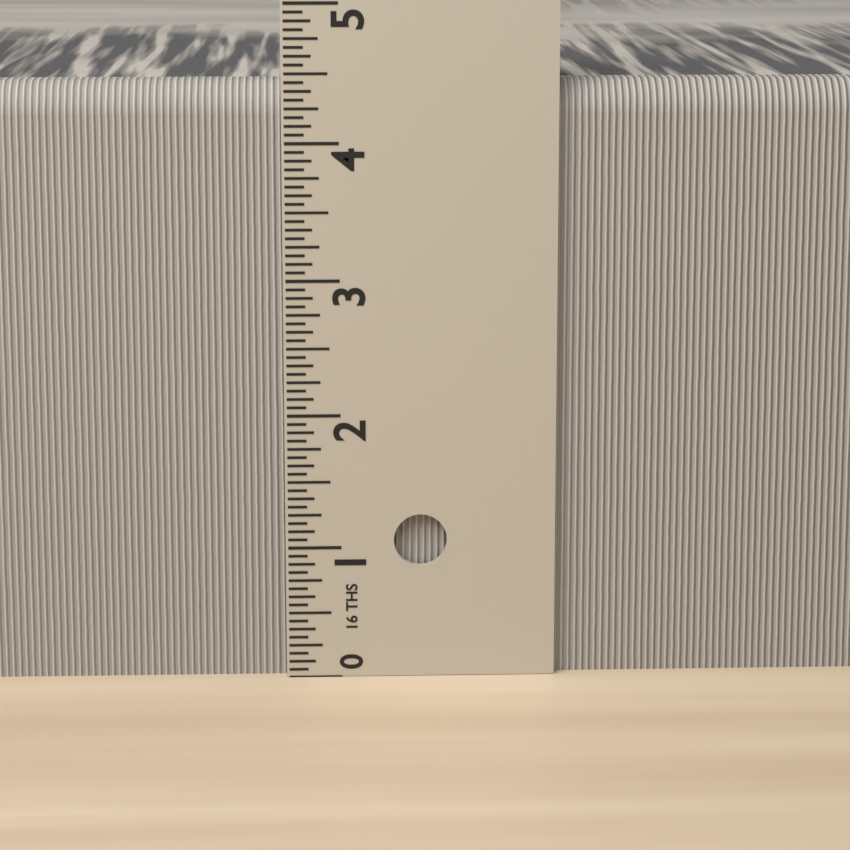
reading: 4.4375 in
